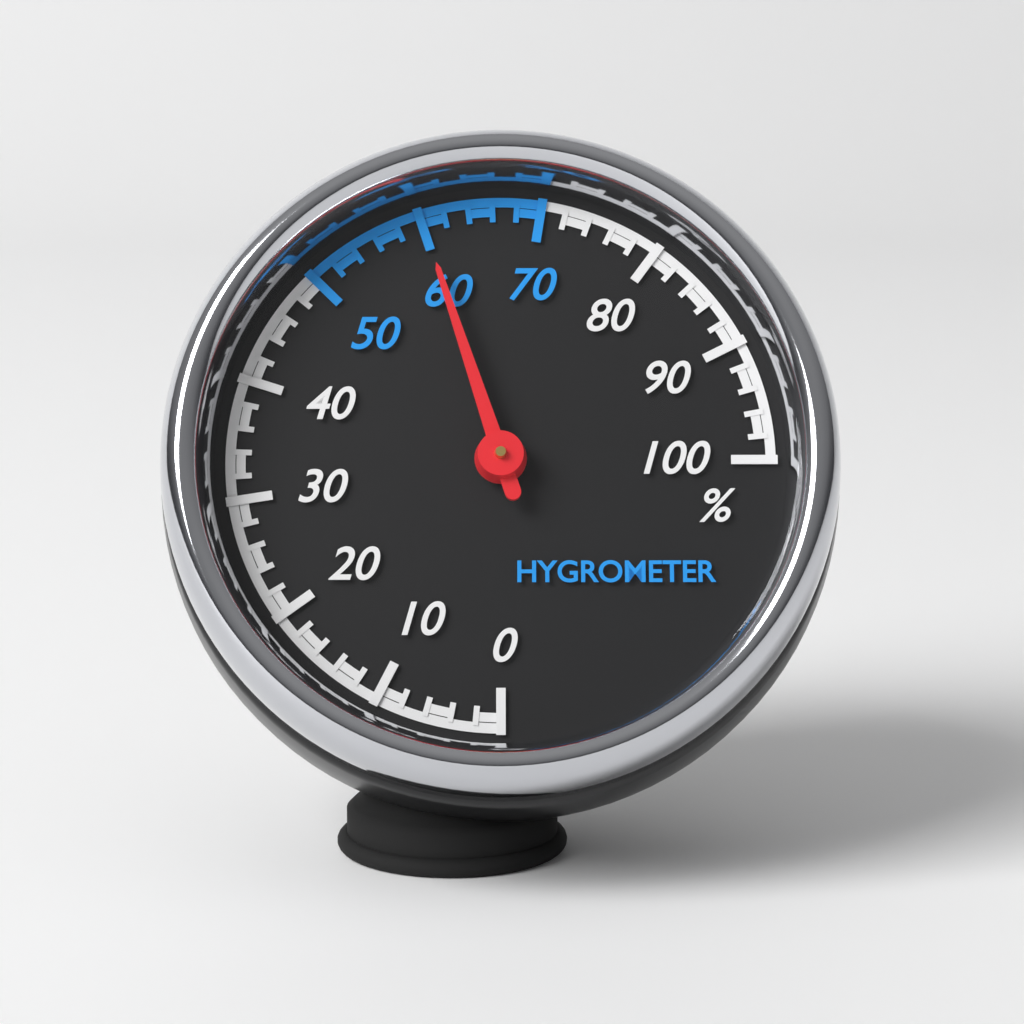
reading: 60 %
